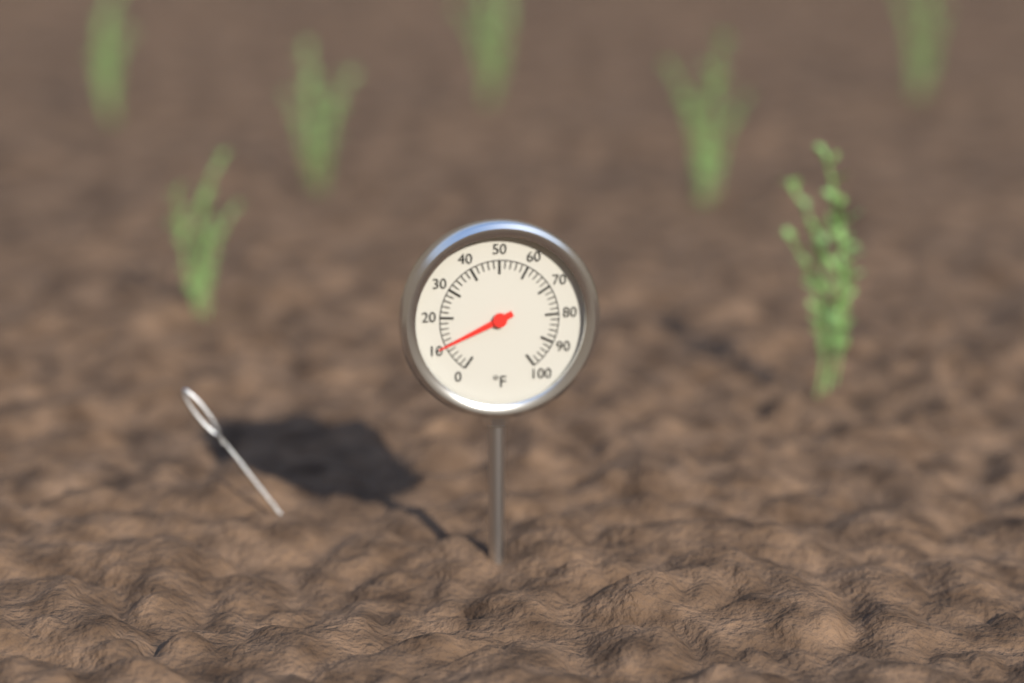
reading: 10 °F
